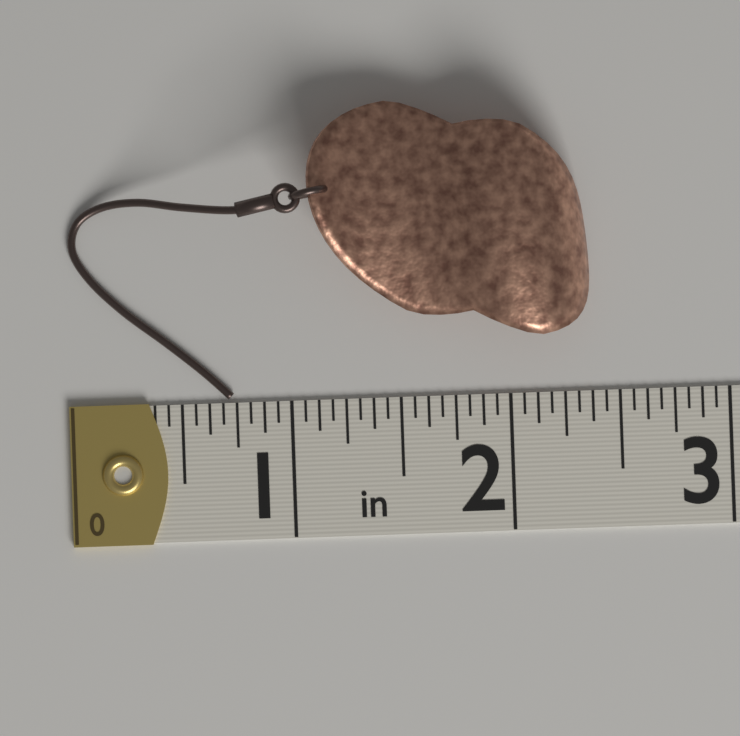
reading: 2.3750 in
